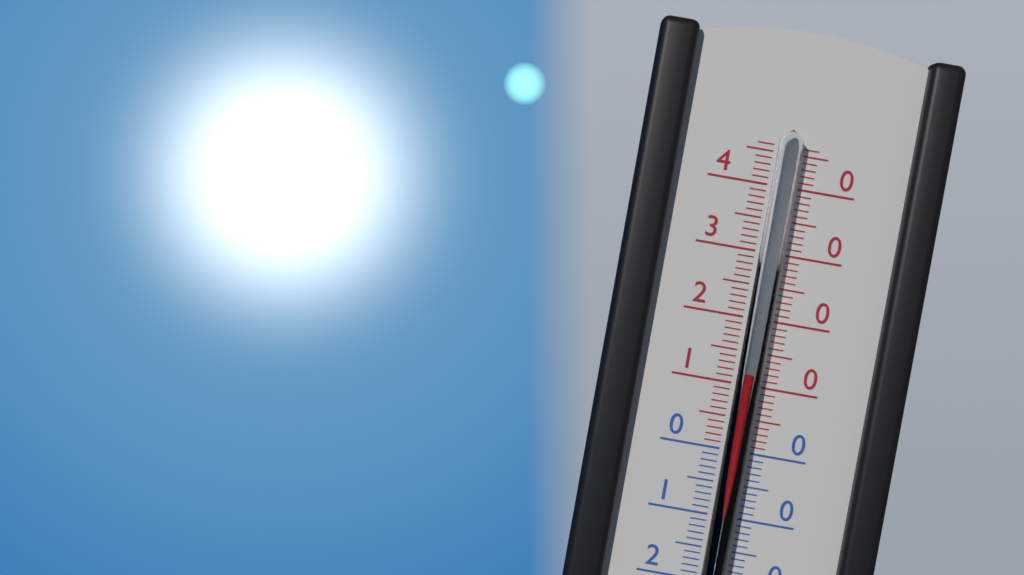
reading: 12 °C
